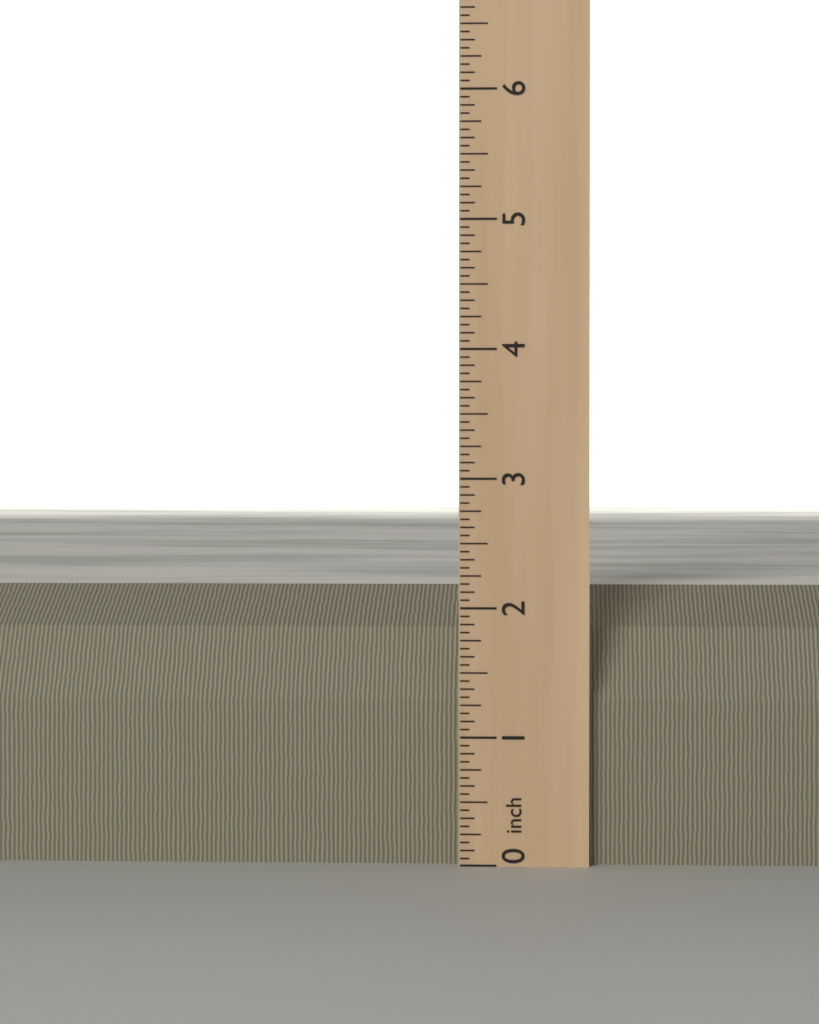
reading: 2.1250 inch
